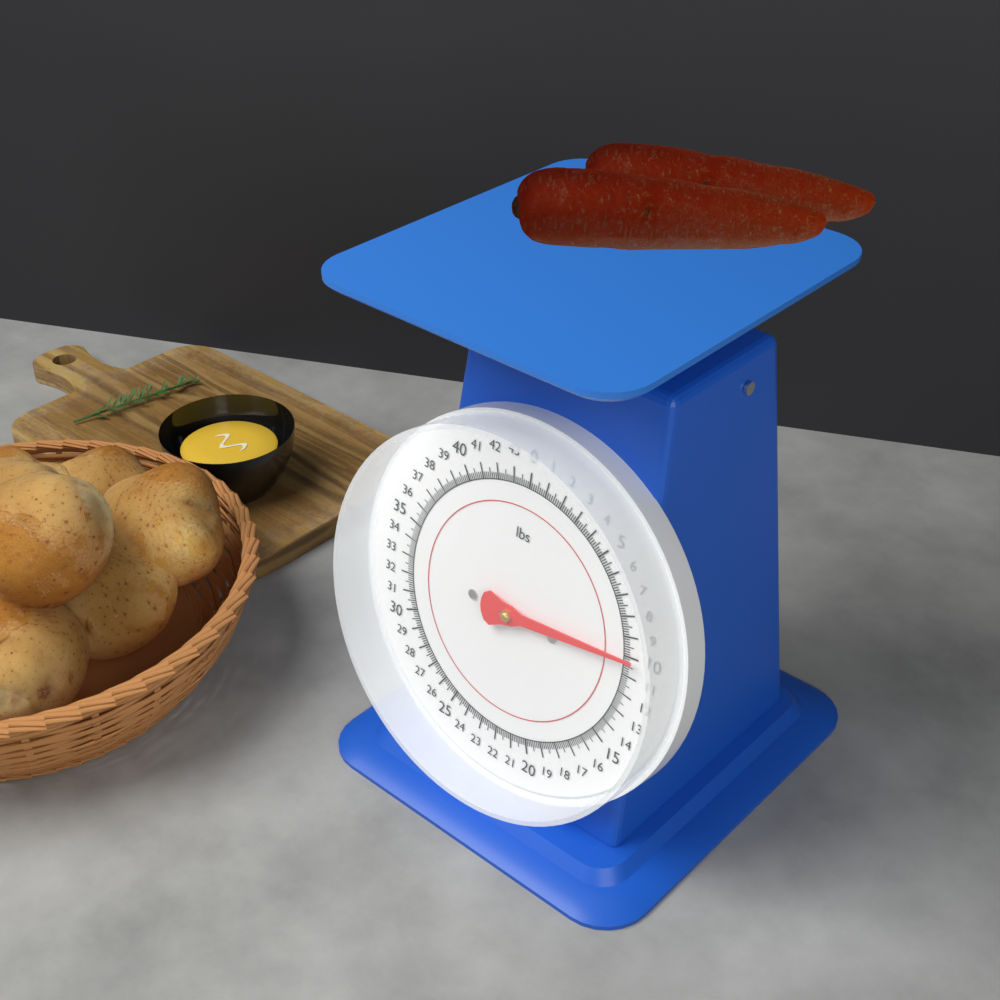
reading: 10.125 lbs
